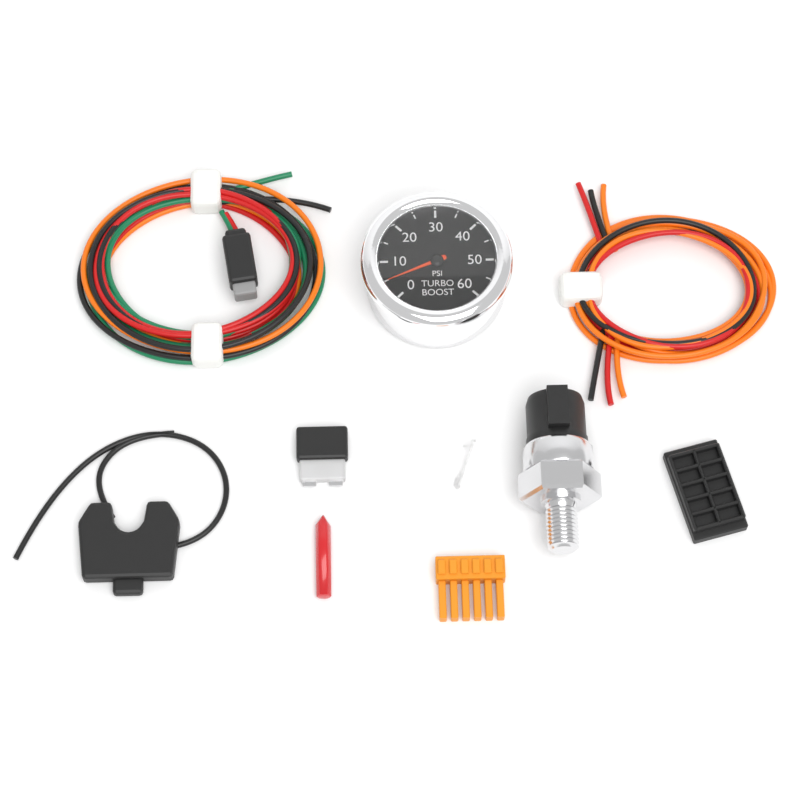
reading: 5 psi
